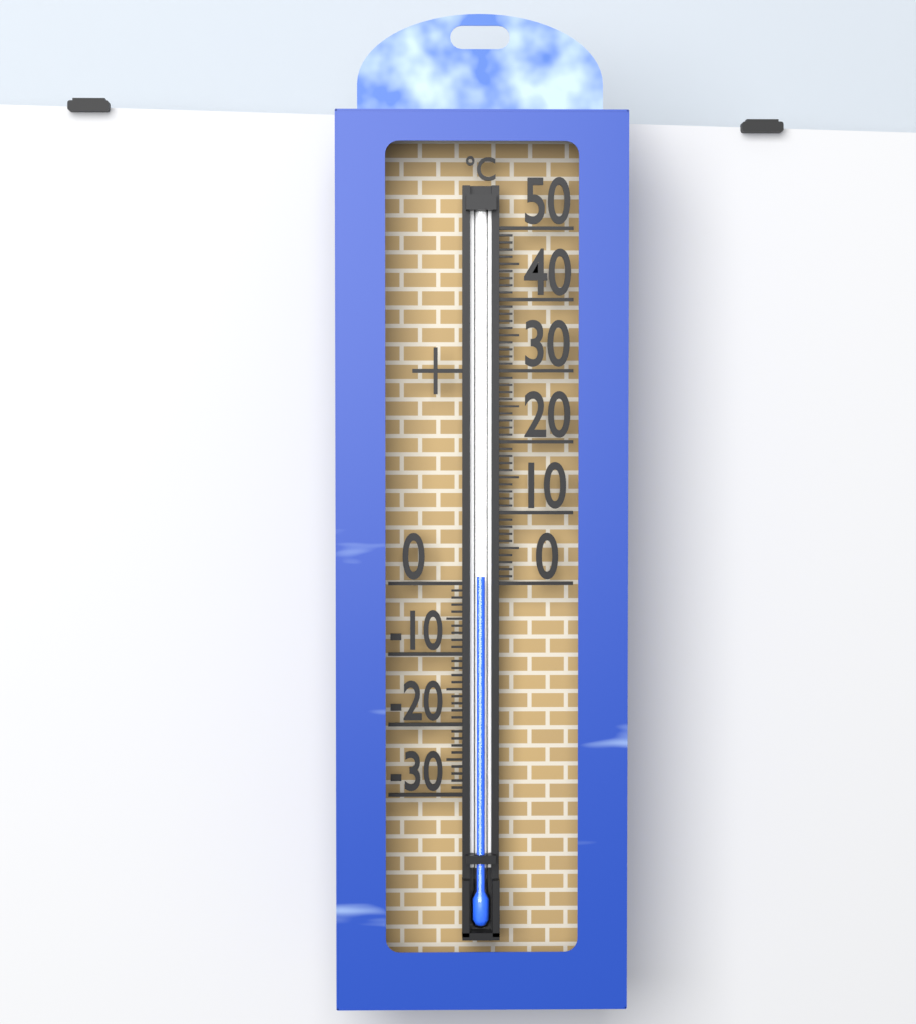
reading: 1 °C
